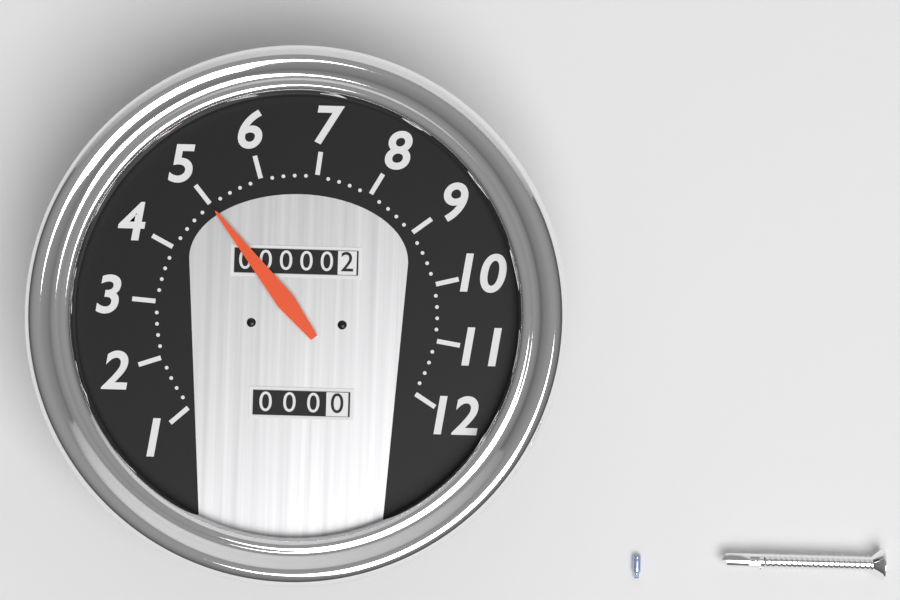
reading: 5.0 (no unit)
